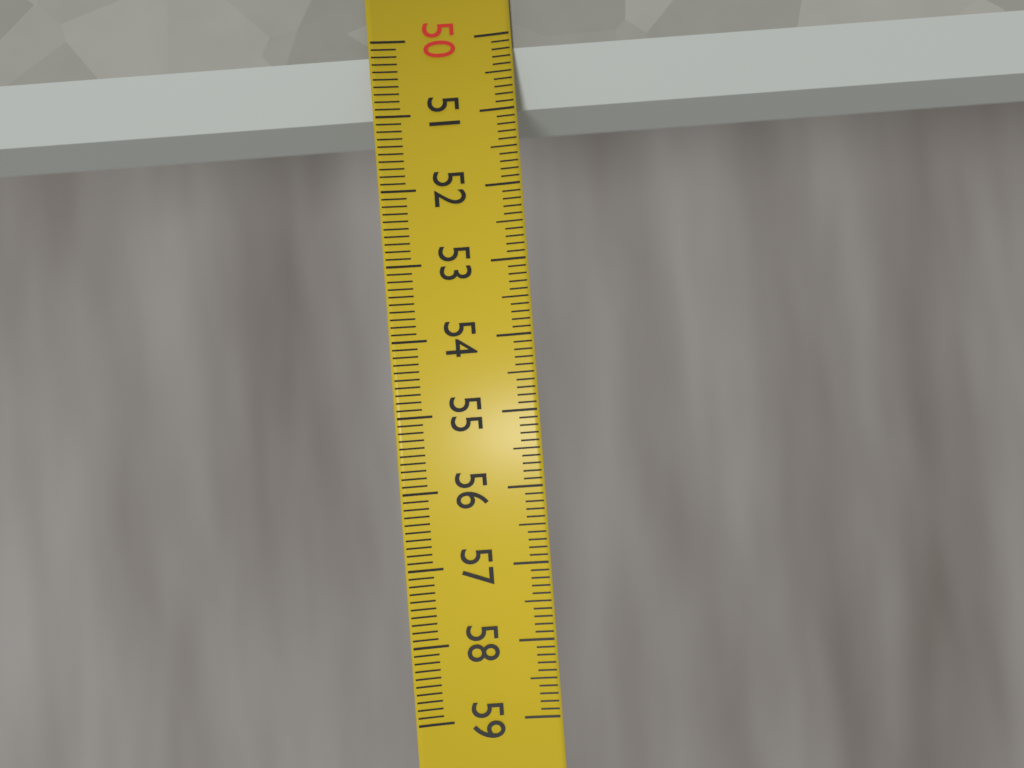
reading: 50.9 (no unit)
